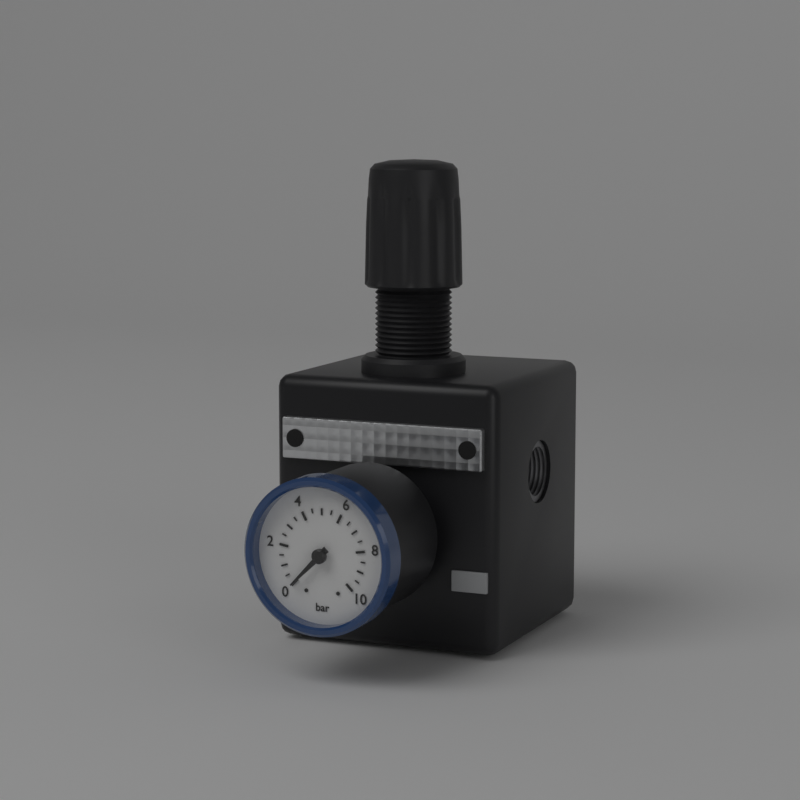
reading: 0.0 bar
